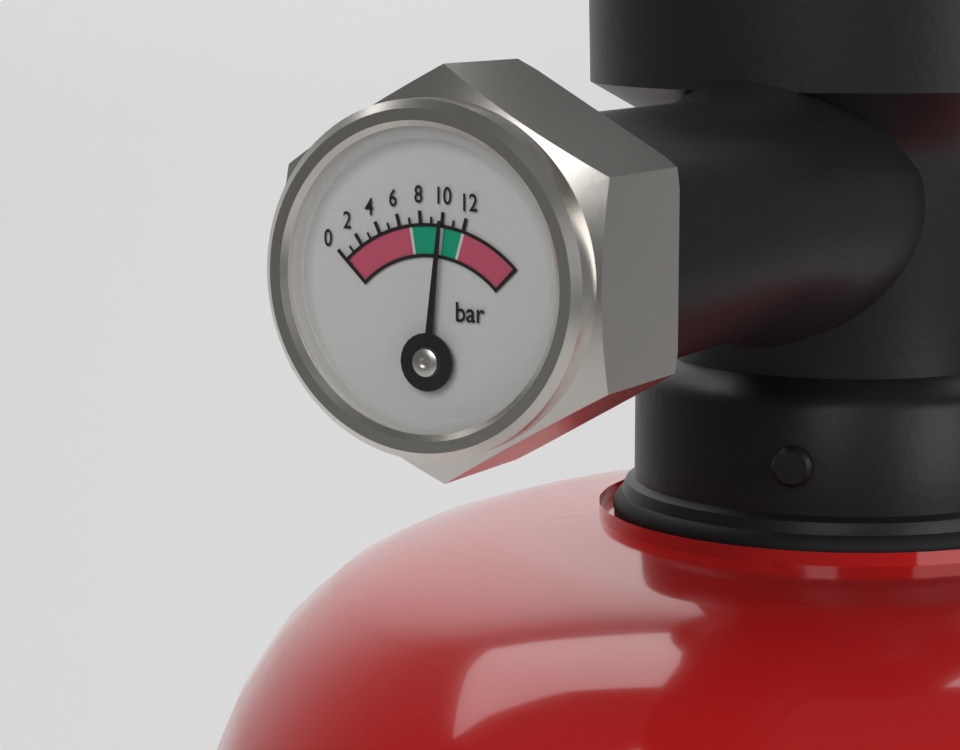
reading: 10 bar
